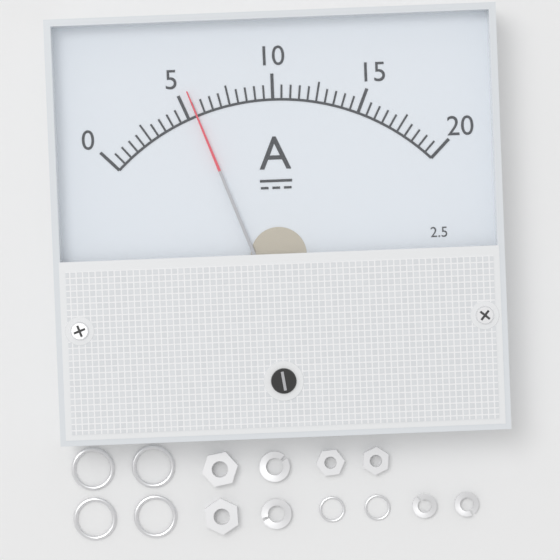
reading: 5.5 A
